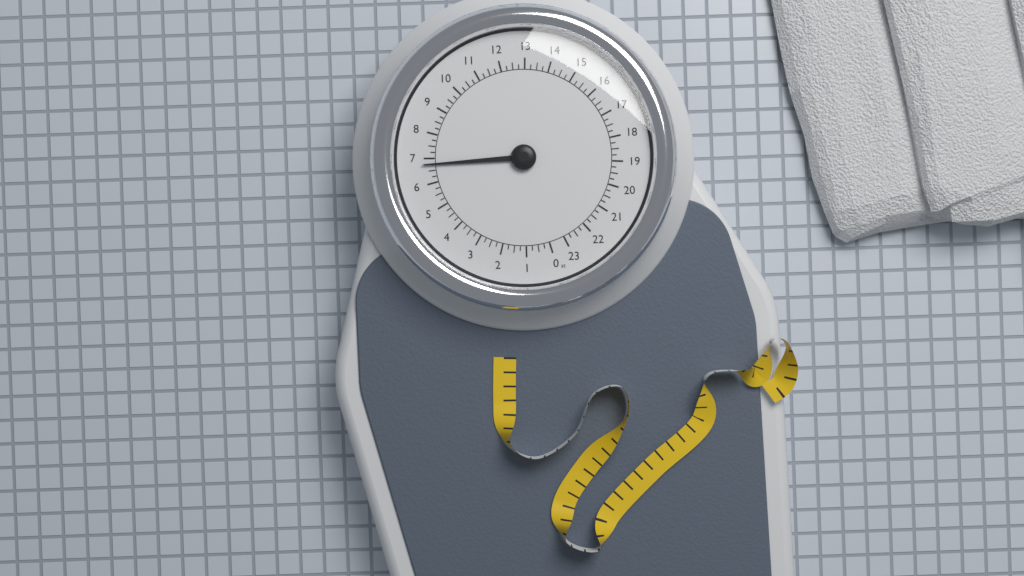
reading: 6.75 st
